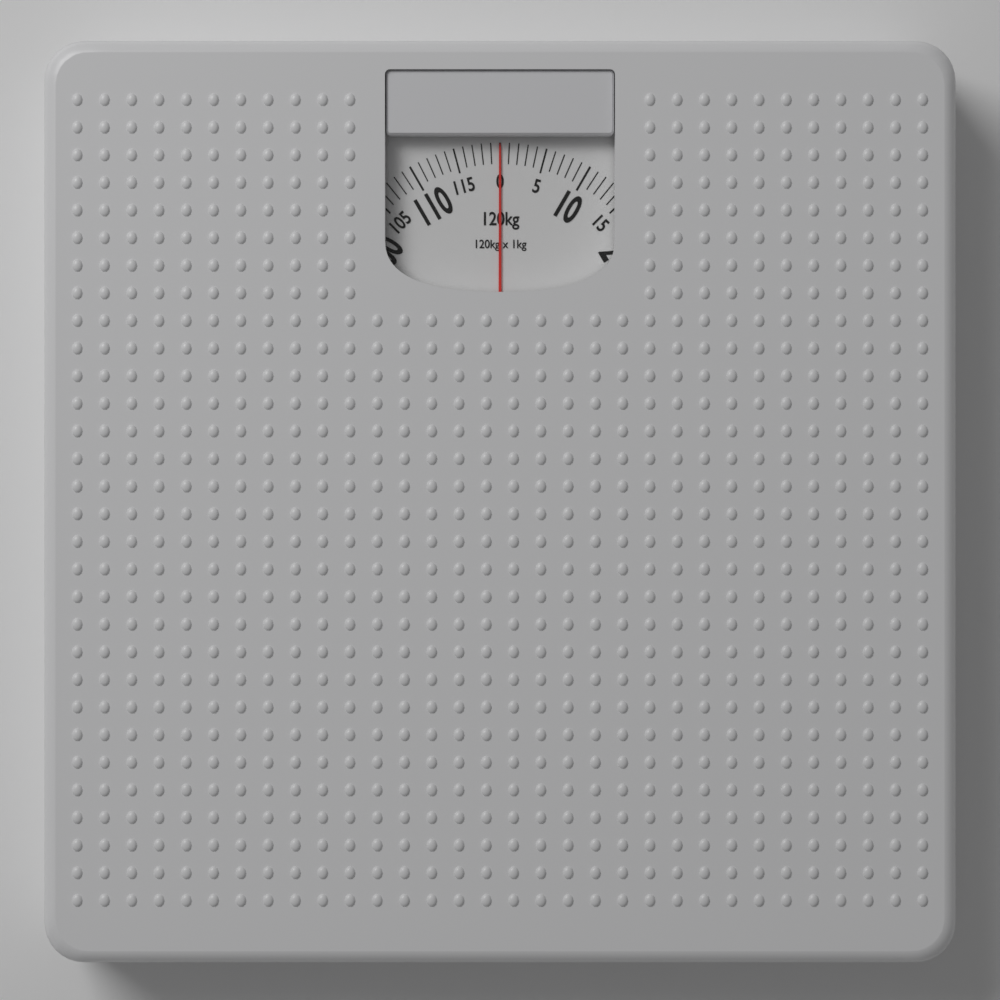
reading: 0 kg
